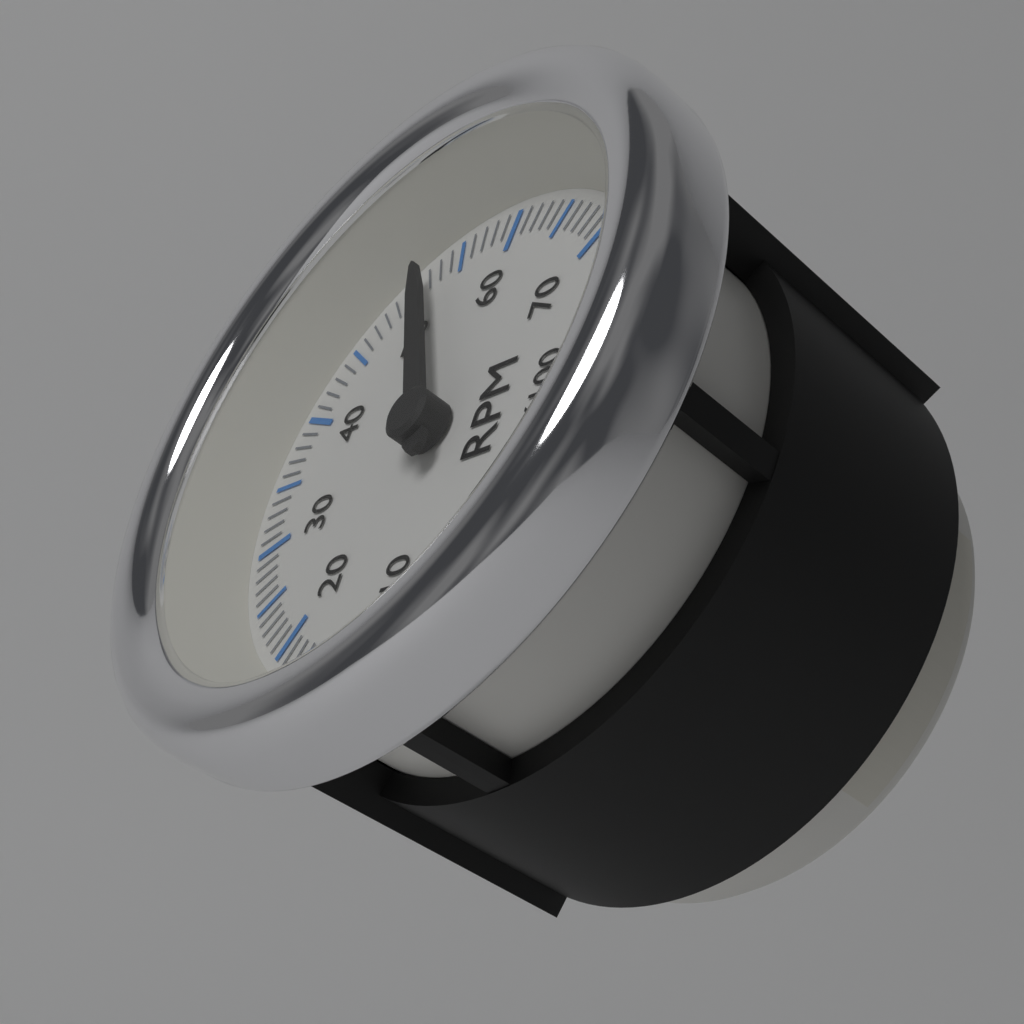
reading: 5200 RPM
